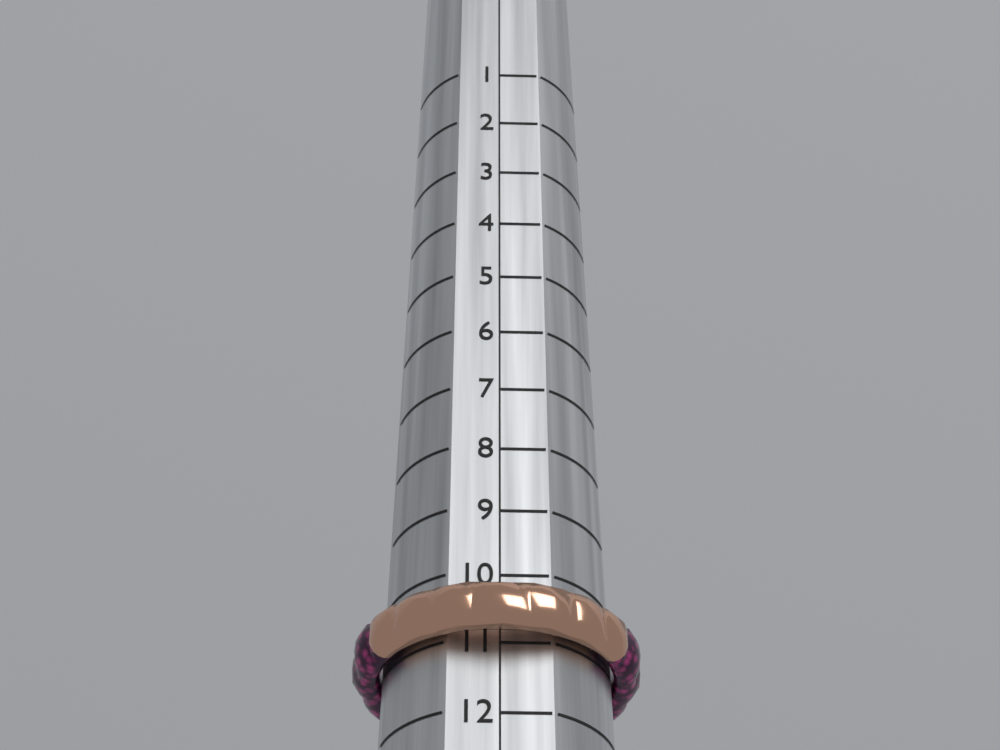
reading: 11 (no unit)
